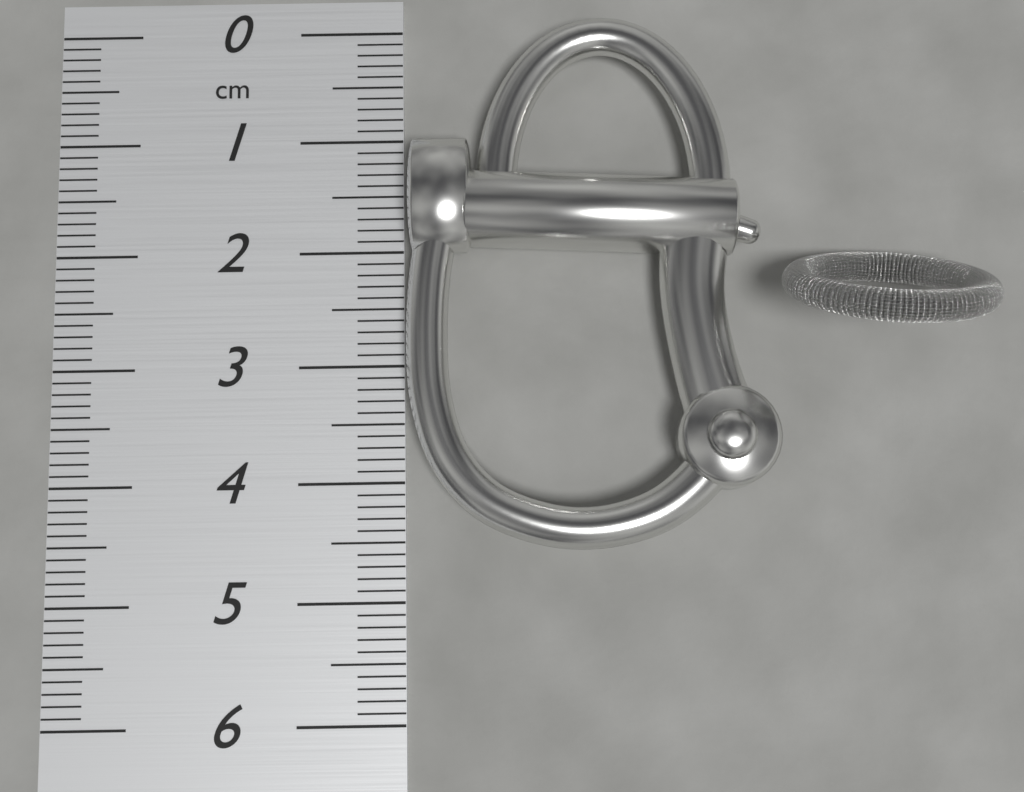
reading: 4.6 cm
